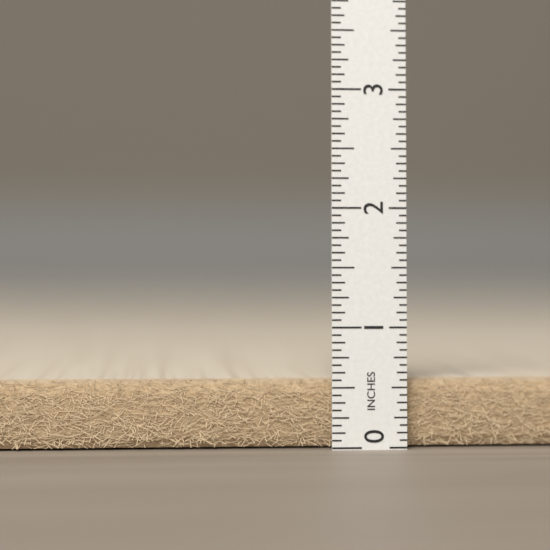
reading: 0.5625 in
